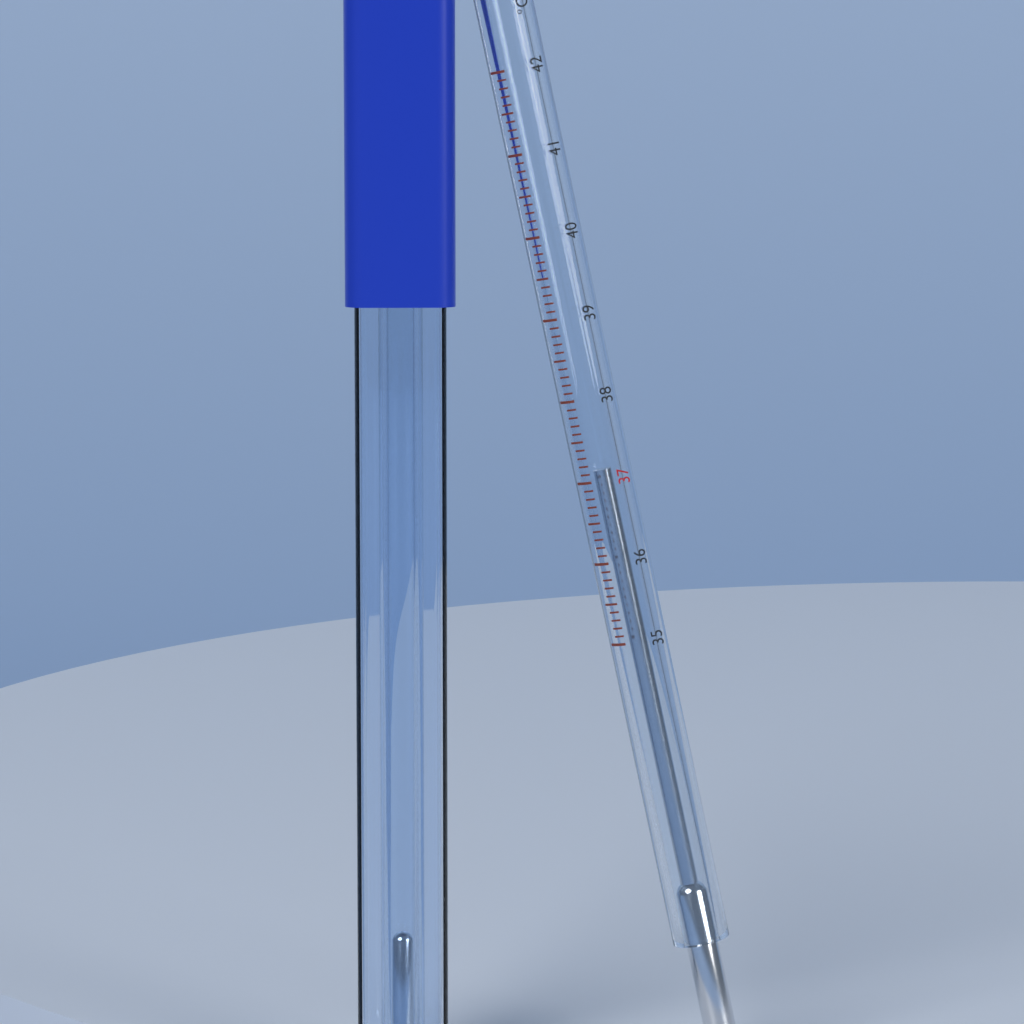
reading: 37.1 °C
